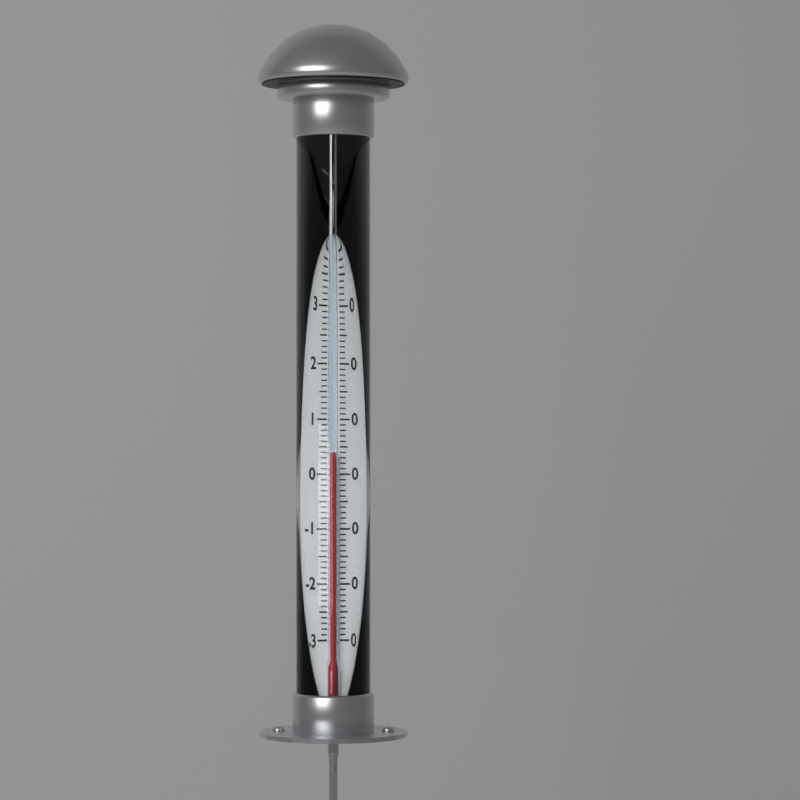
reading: 4 °C
